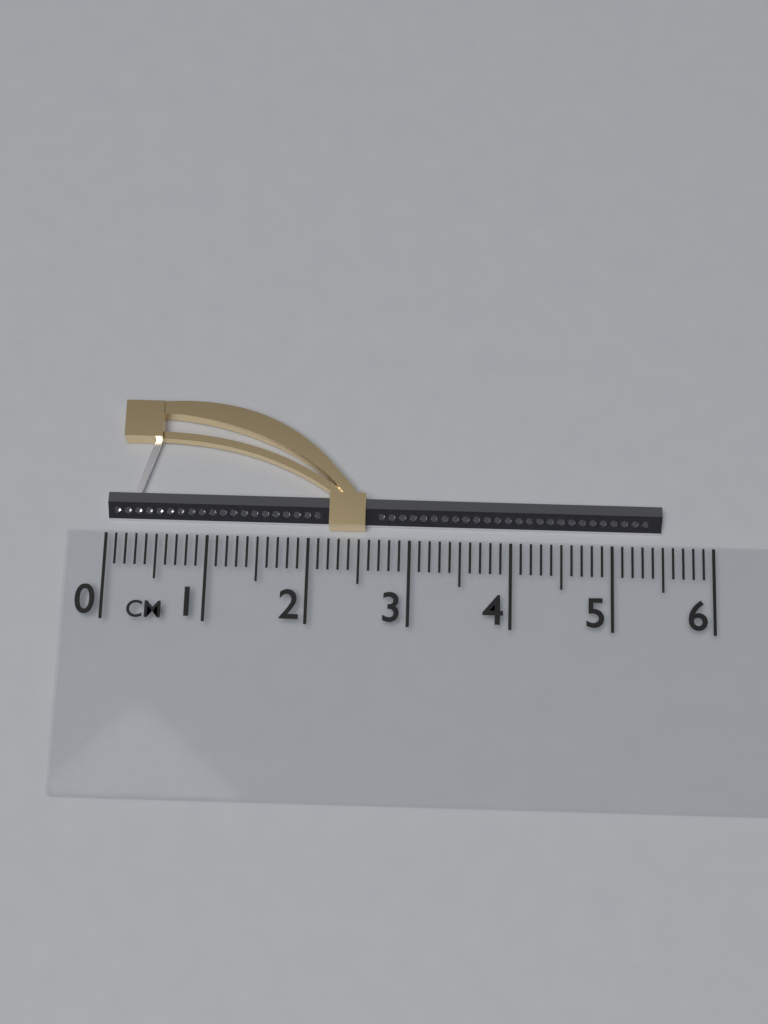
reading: 5.5 cm
